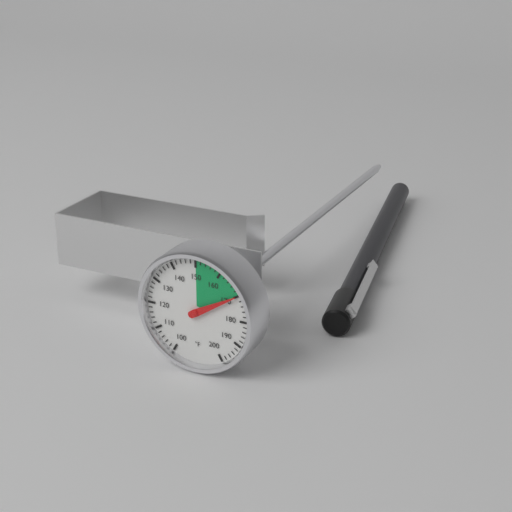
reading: 170 °F
